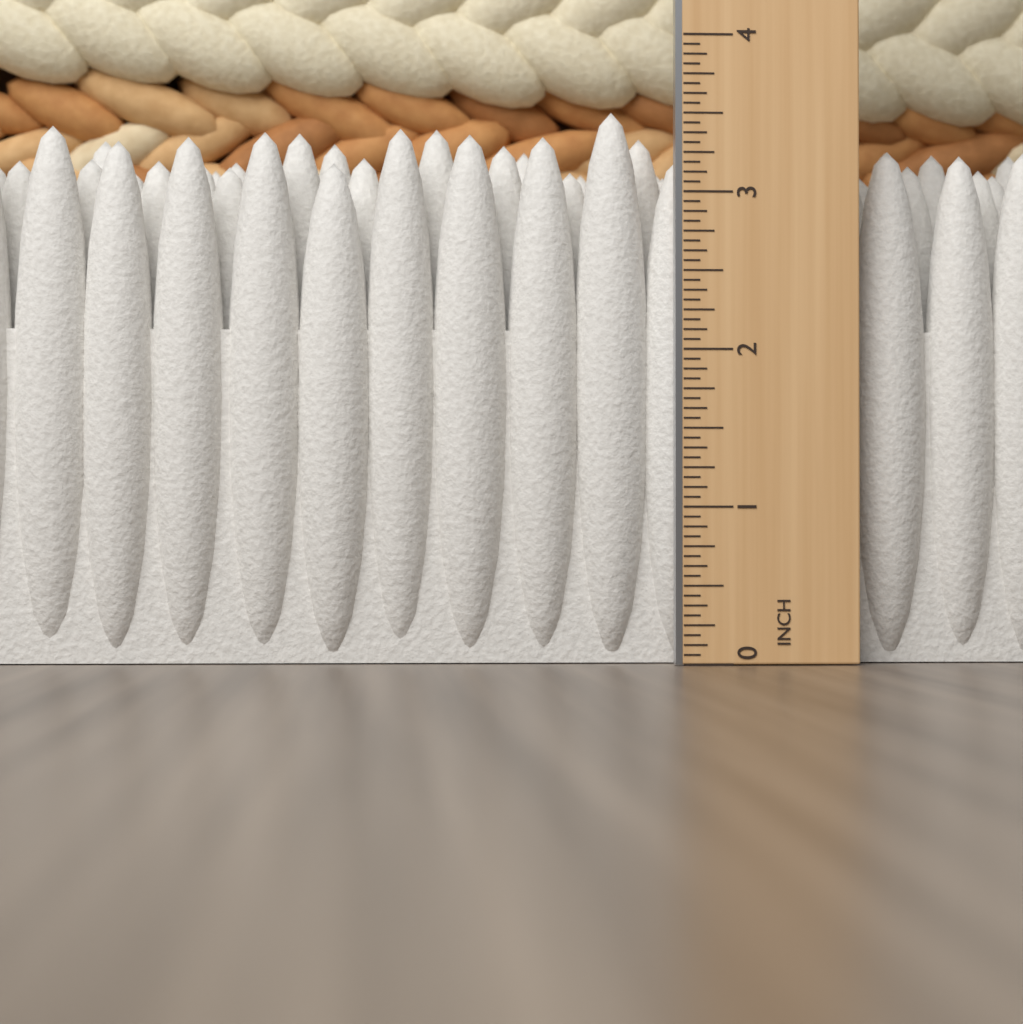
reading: 3.5625 in
